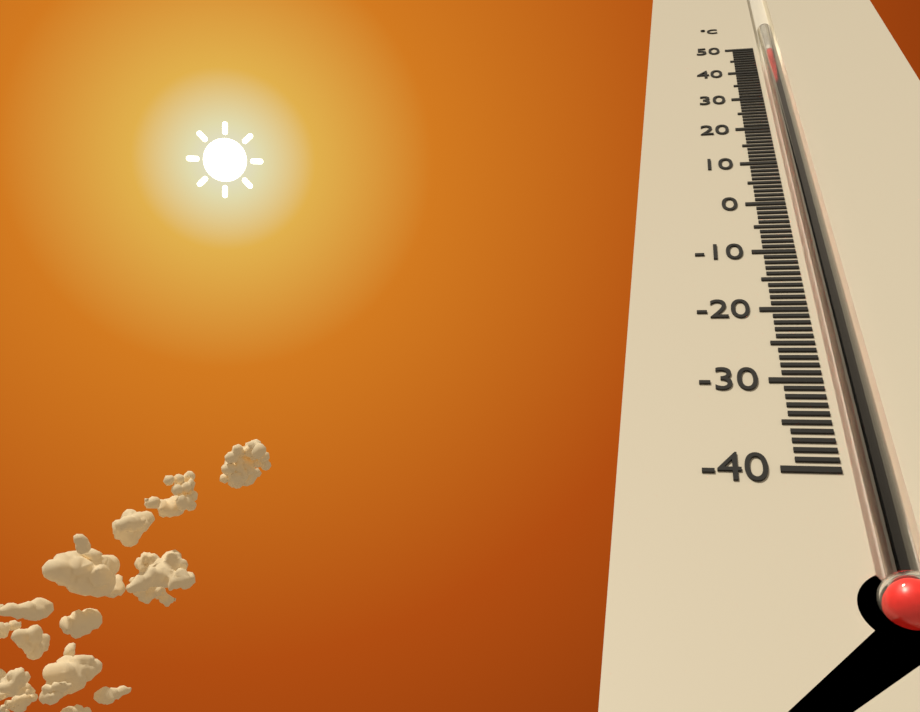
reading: 48 °C
